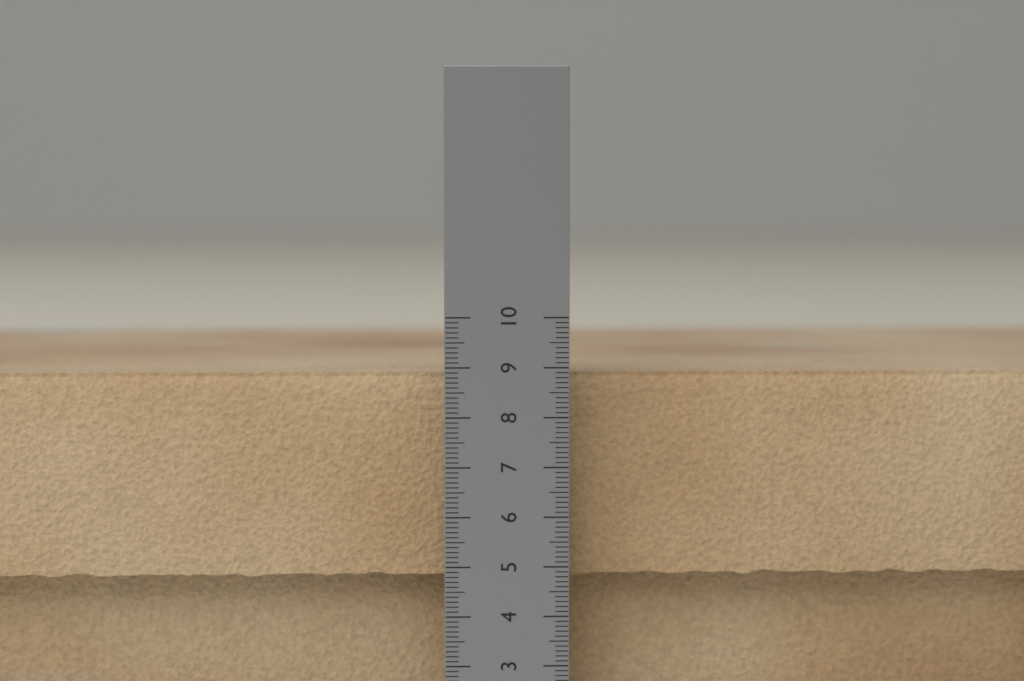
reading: 8.9 cm
